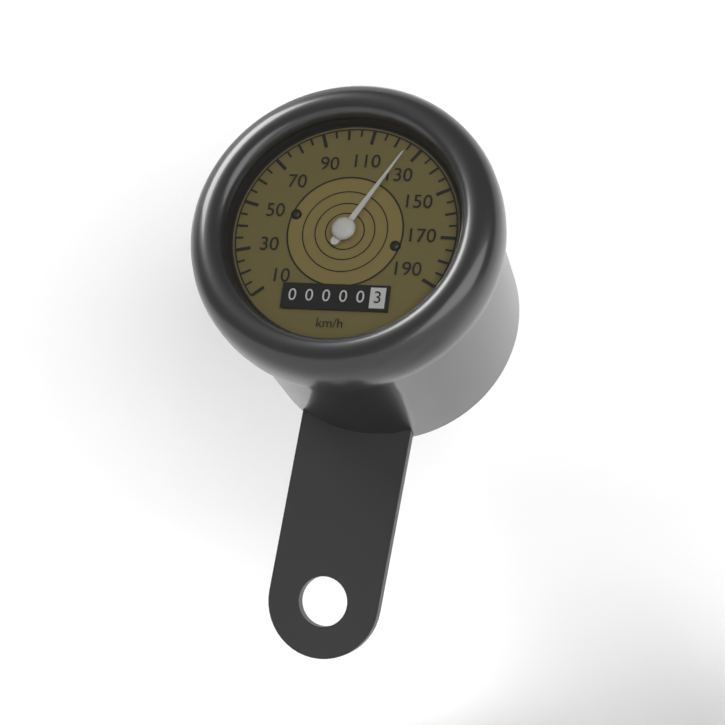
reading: 125 km/h
